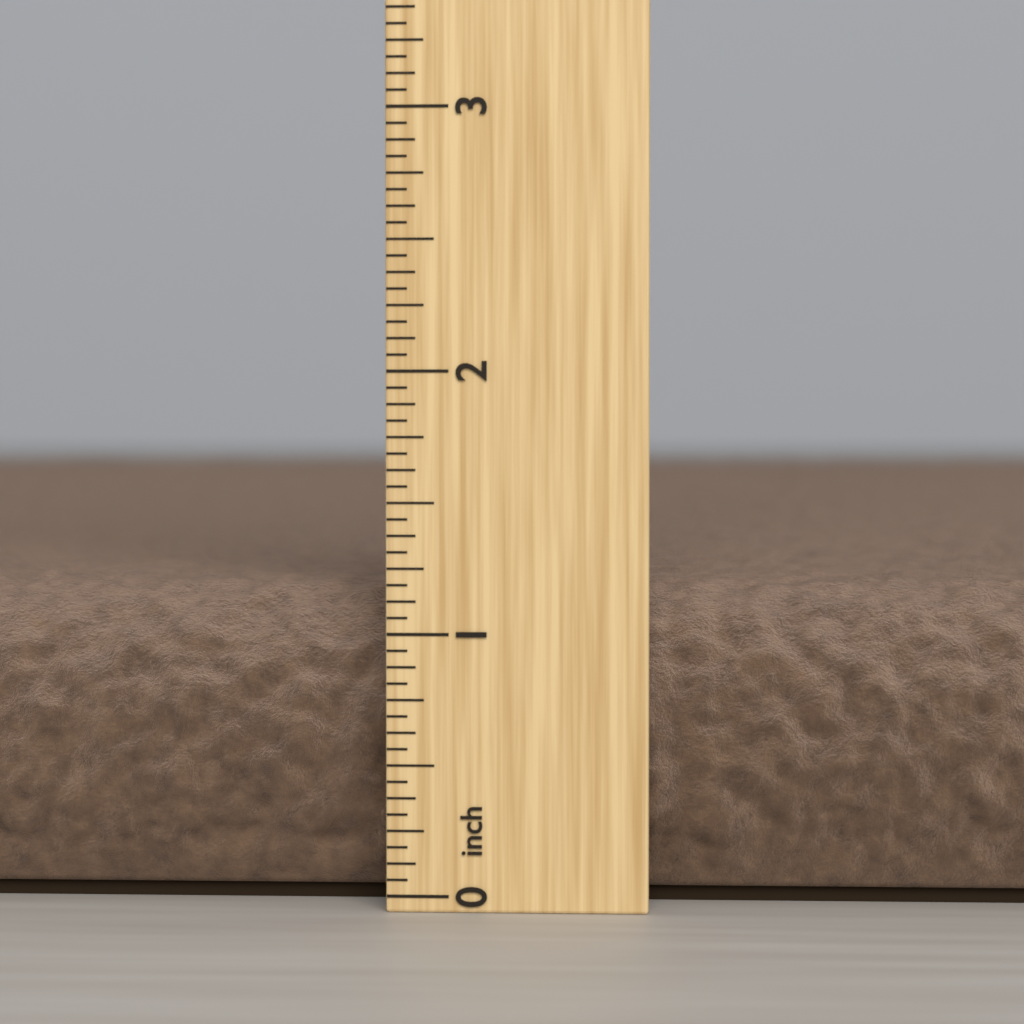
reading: 1.1875 inch
